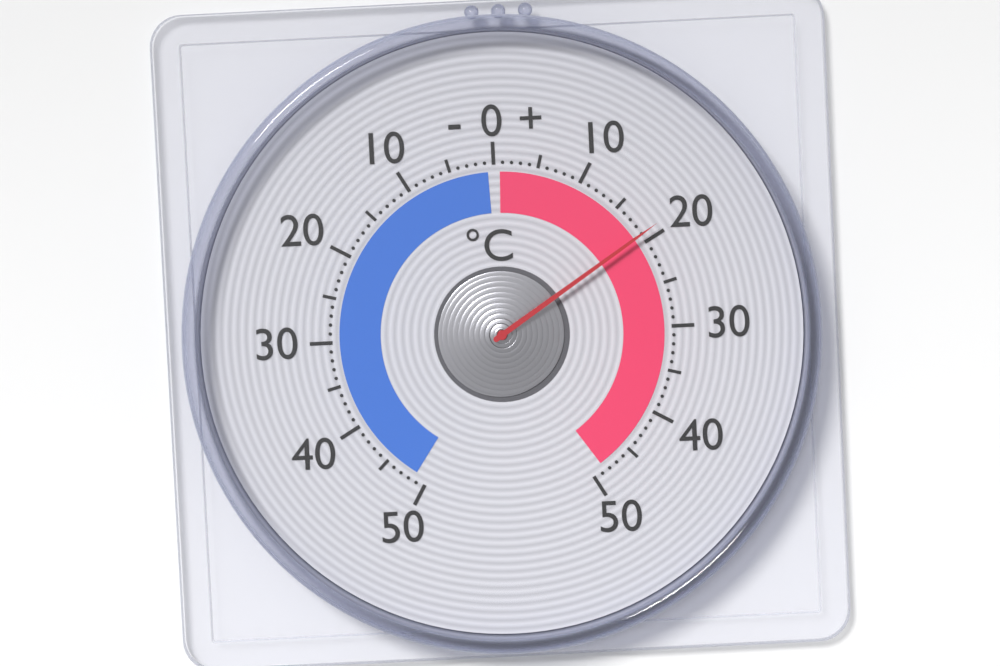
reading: 19 °C
